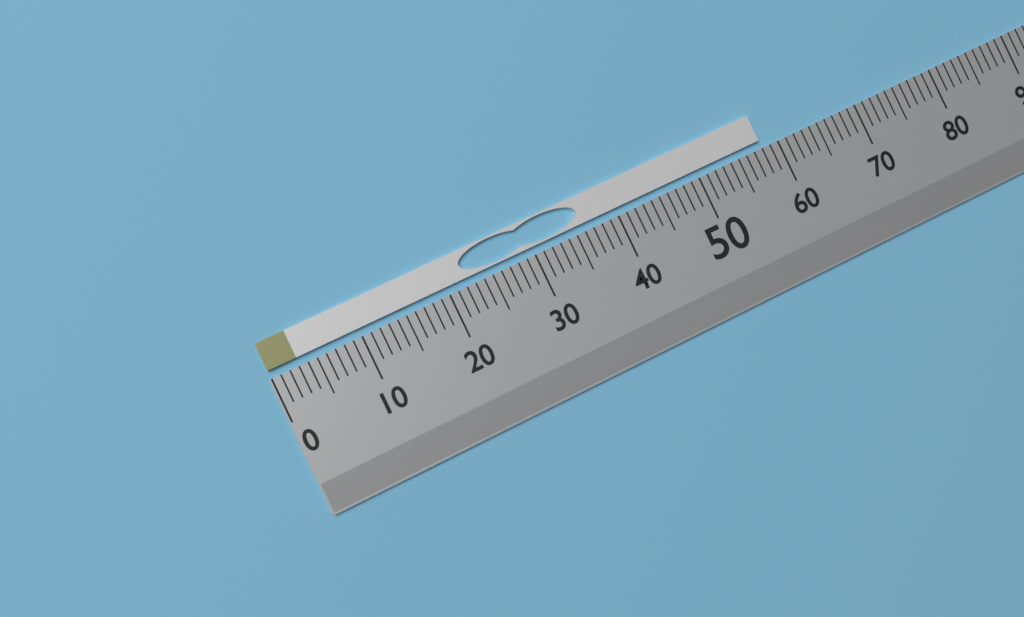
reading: 58 (no unit)
